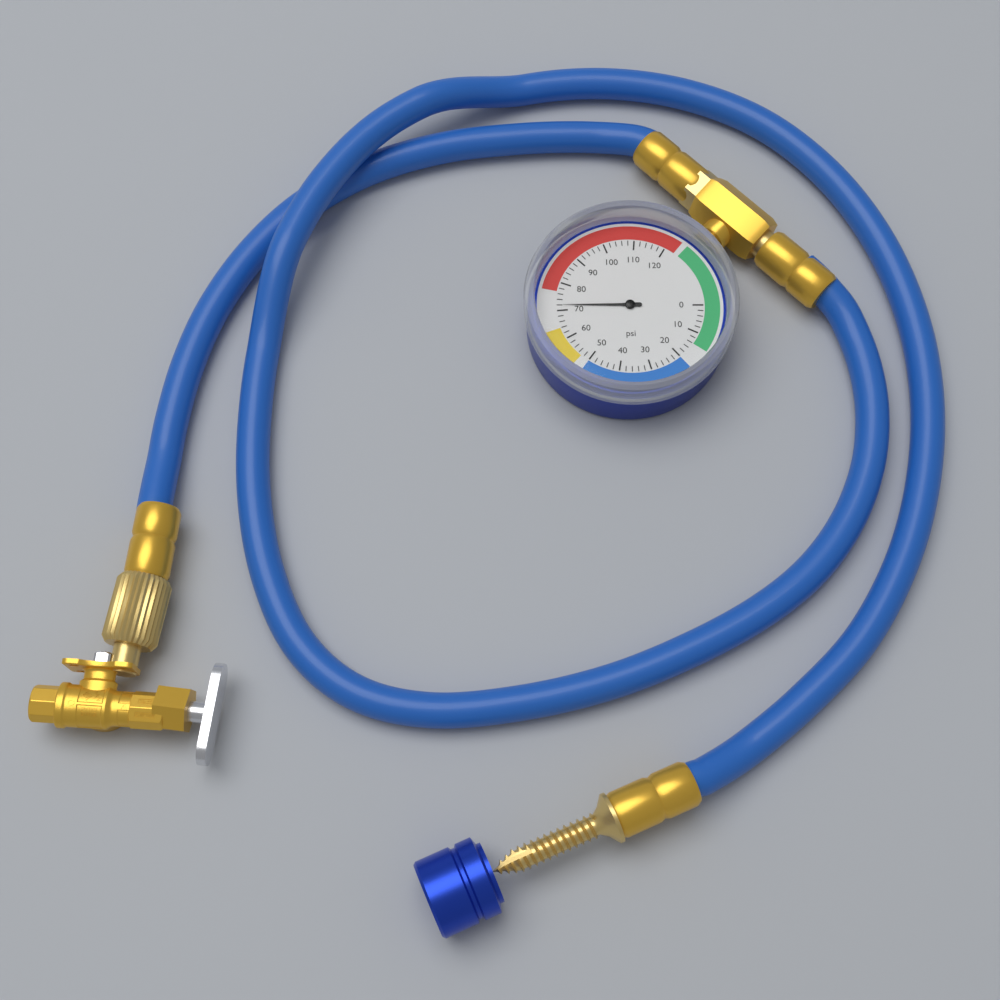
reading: 72 psi
